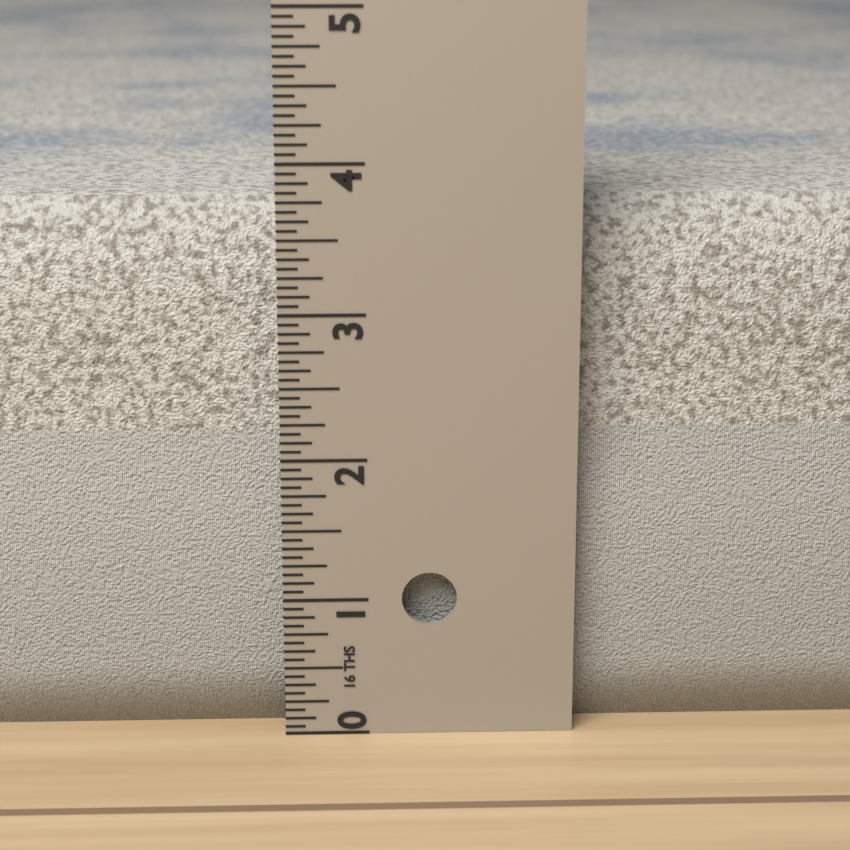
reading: 3.6875 in
